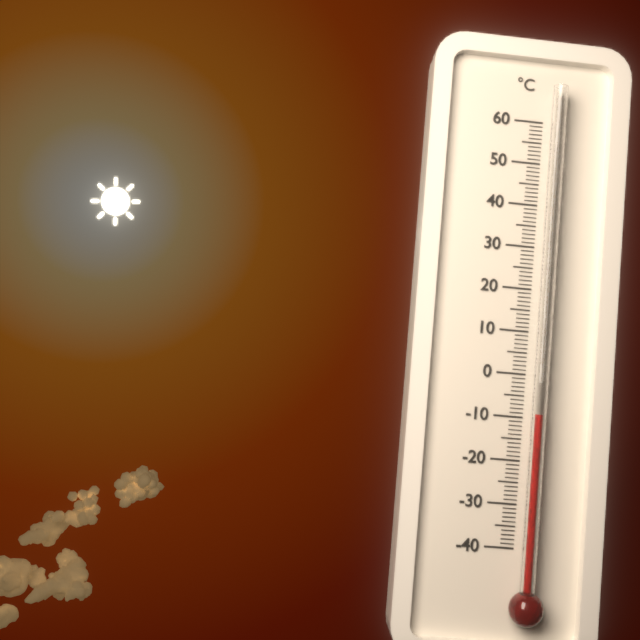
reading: -9 °C
